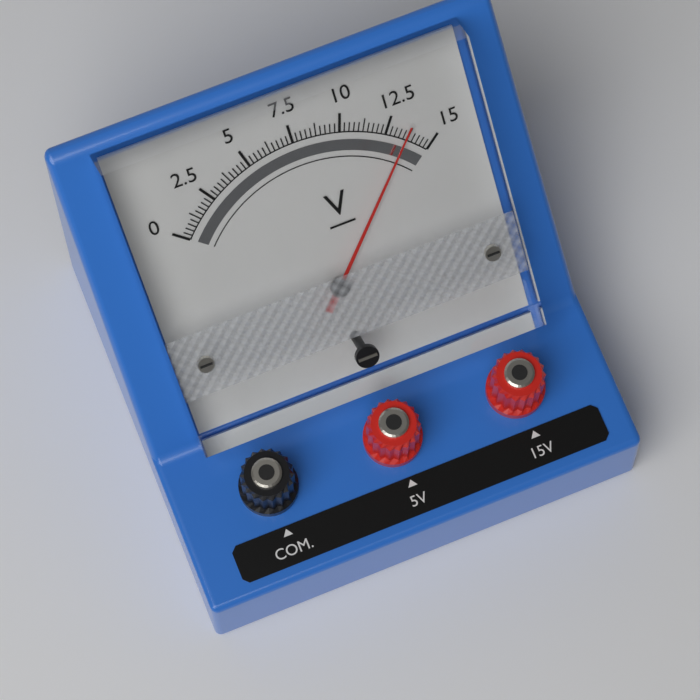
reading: 13.50 V
